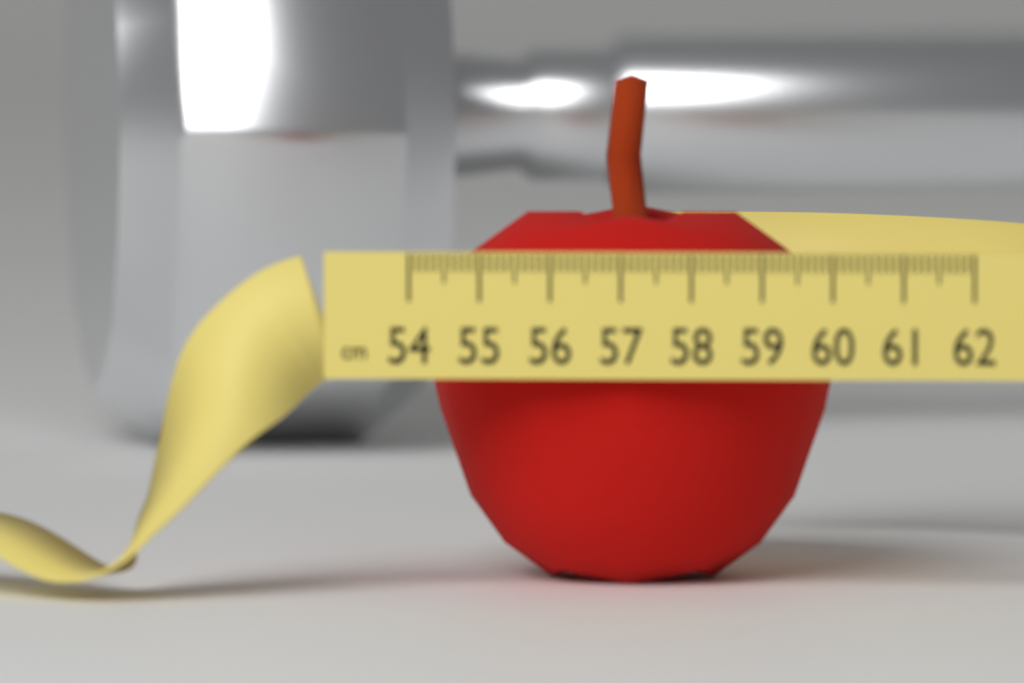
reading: 60.1 cm
